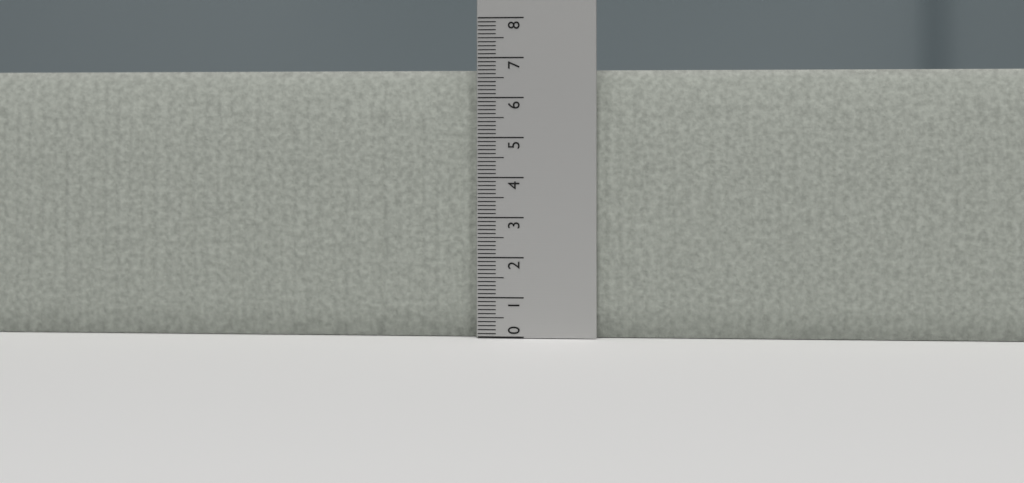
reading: 6.7 (no unit)
